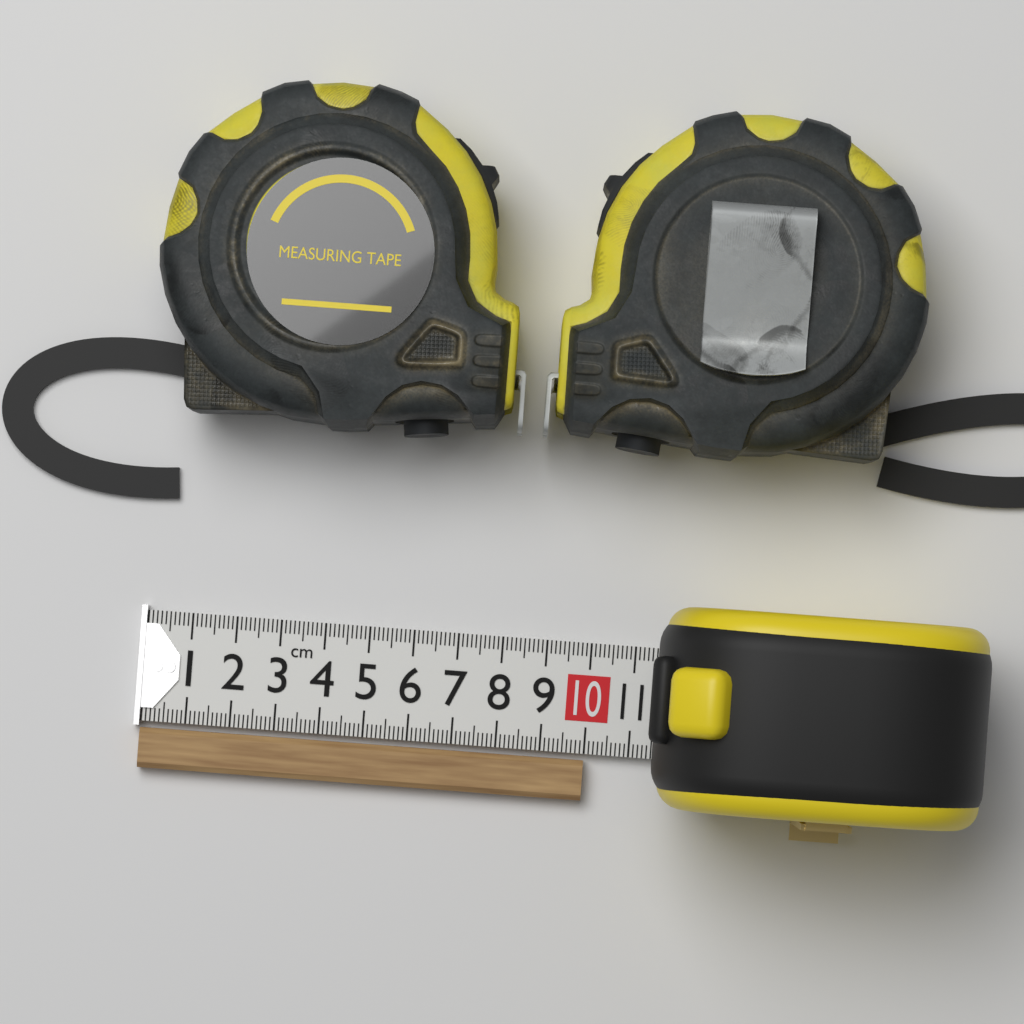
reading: 10.0 cm
